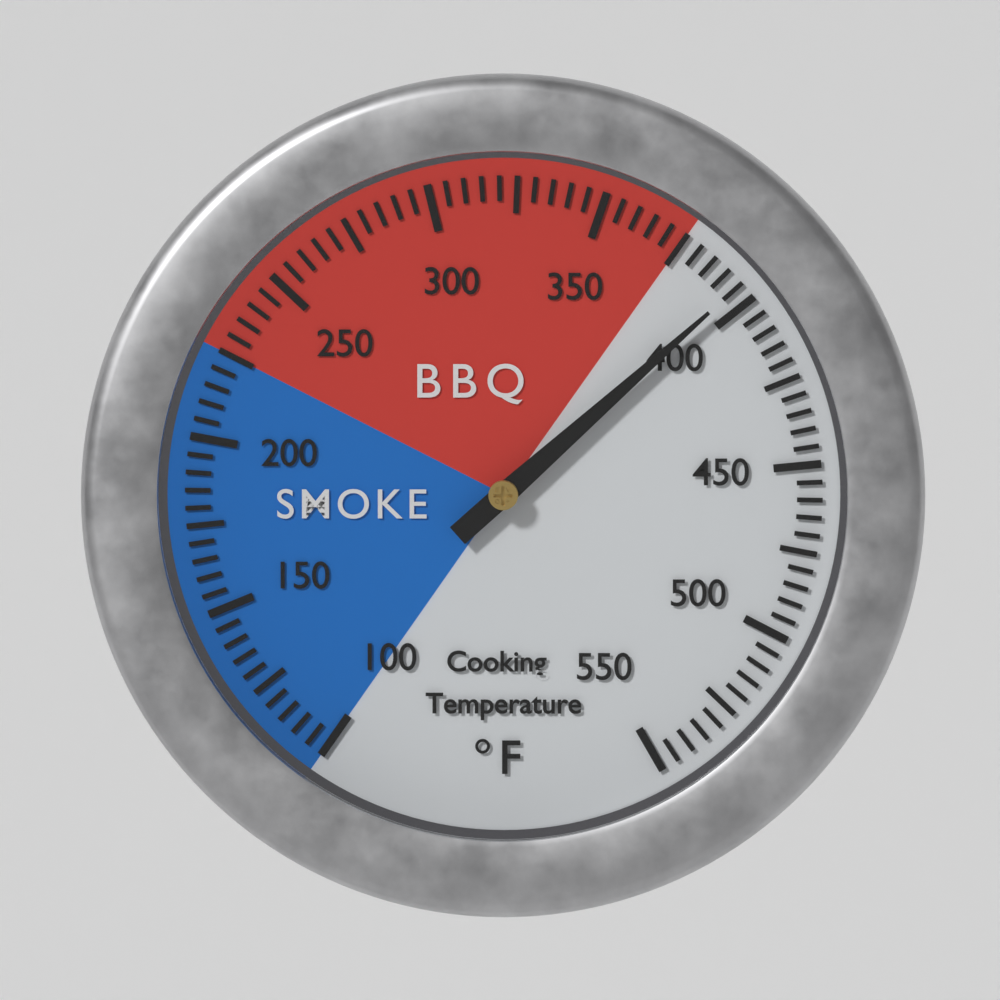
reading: 395 °F
